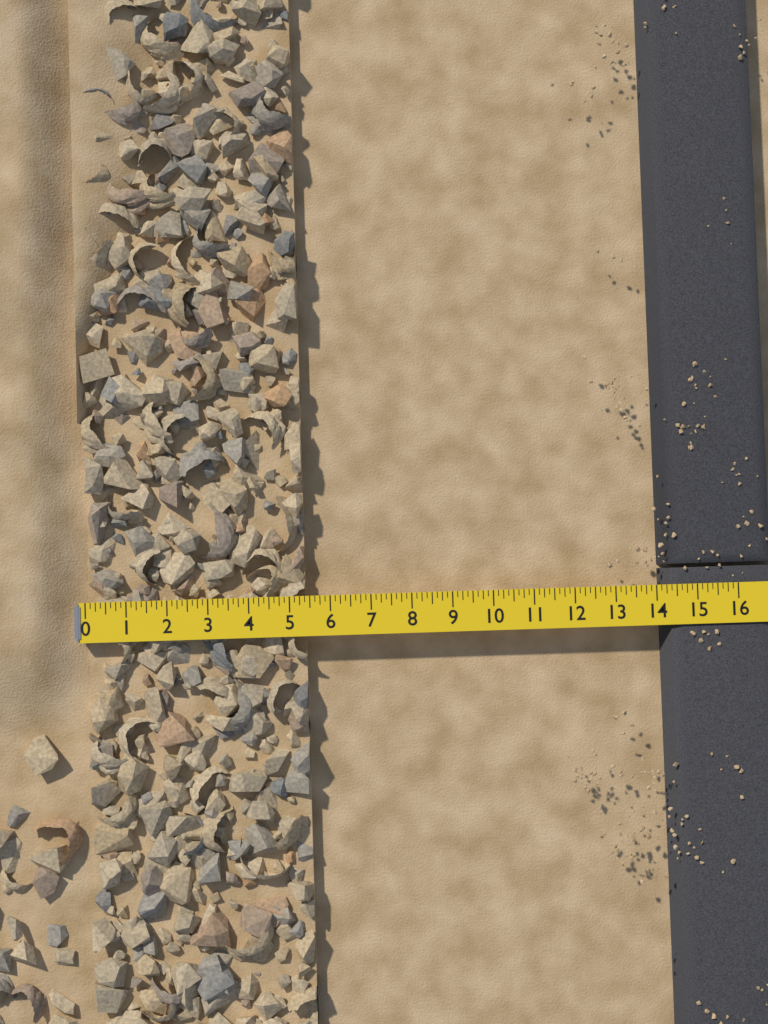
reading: 5.375 (no unit)
